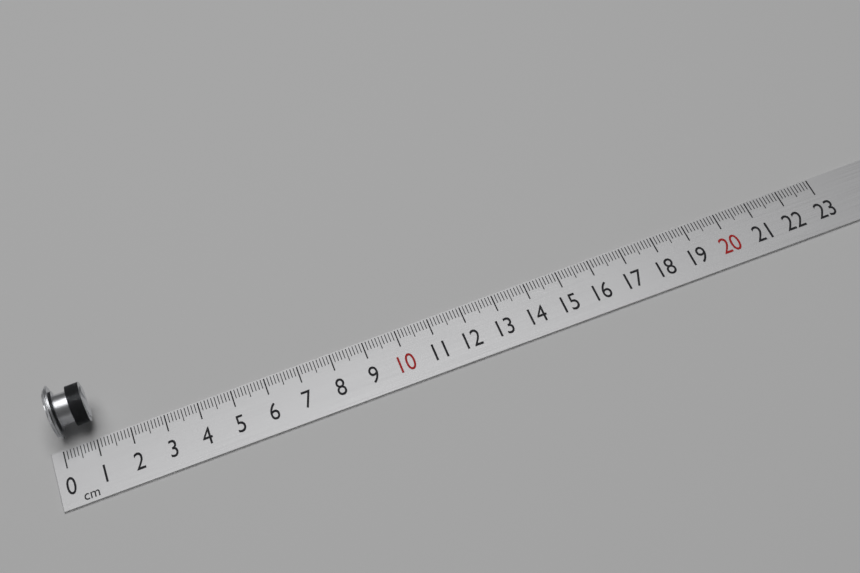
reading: 1.1 cm
